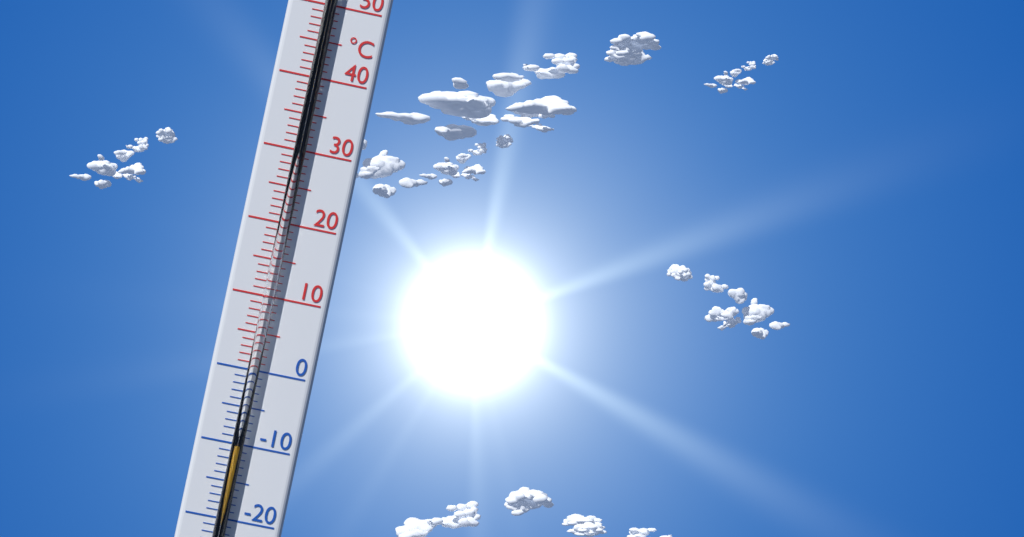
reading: -10 °C
